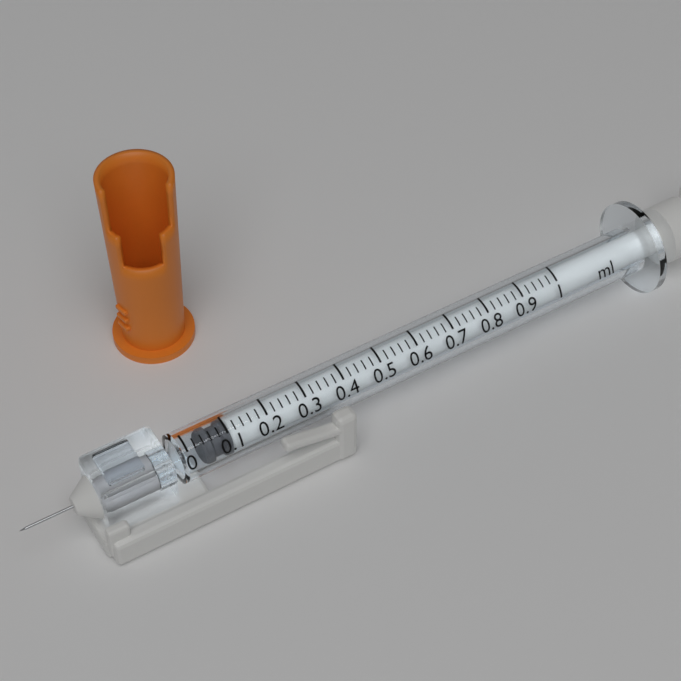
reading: 0.04 ml
